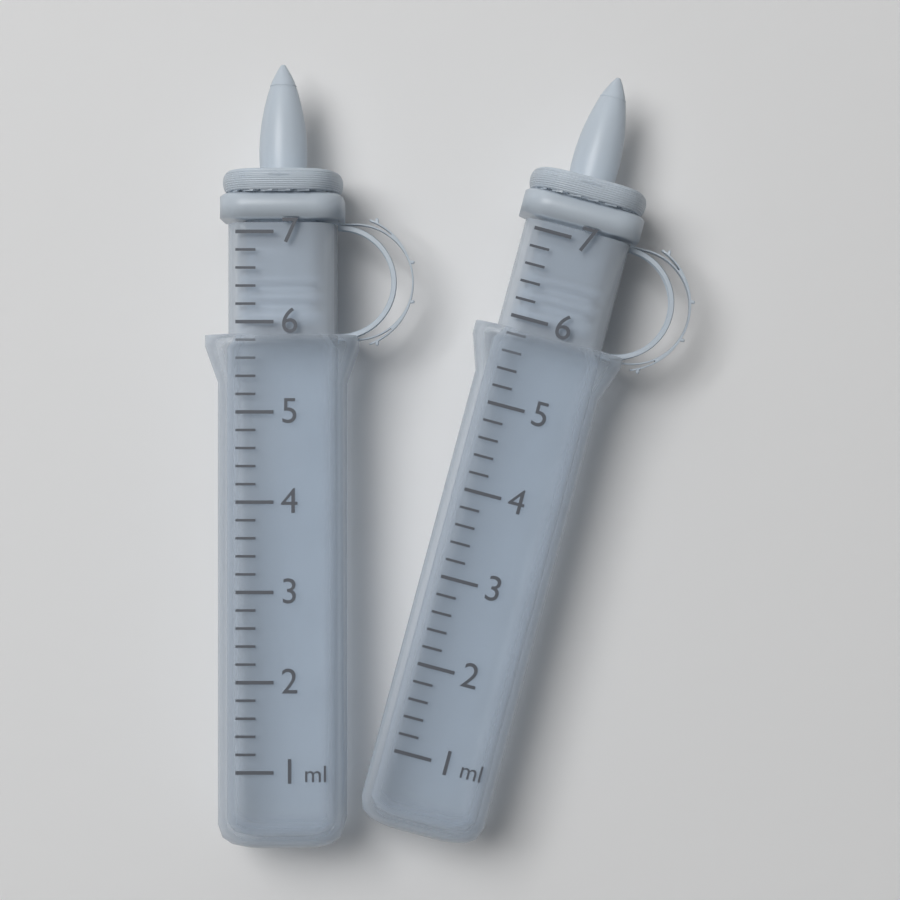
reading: 6.0 ml
